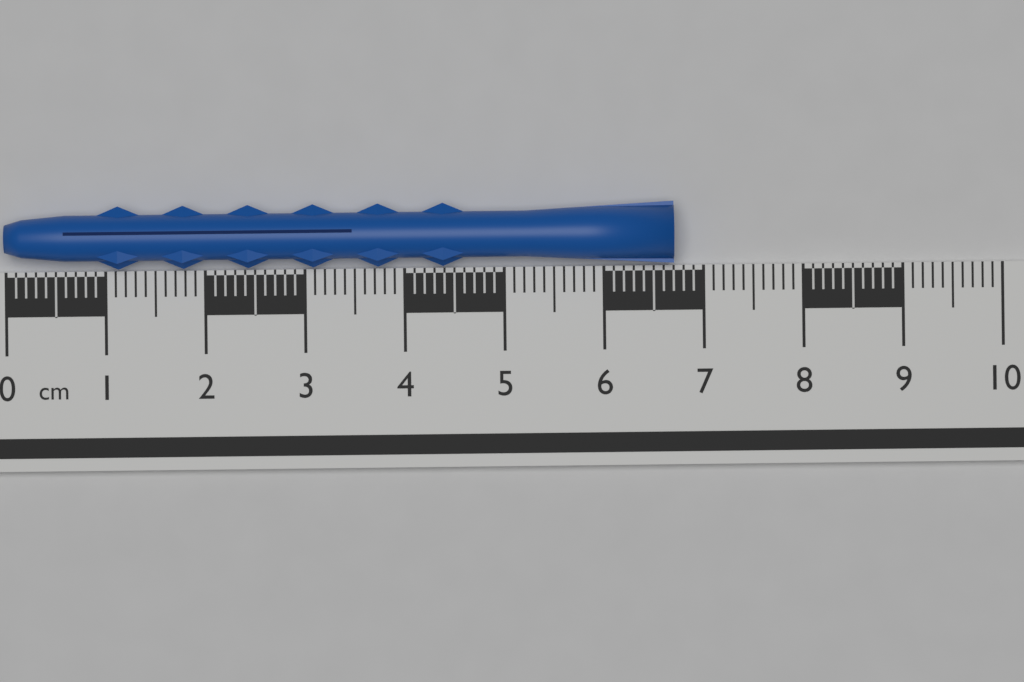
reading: 6.7 cm
